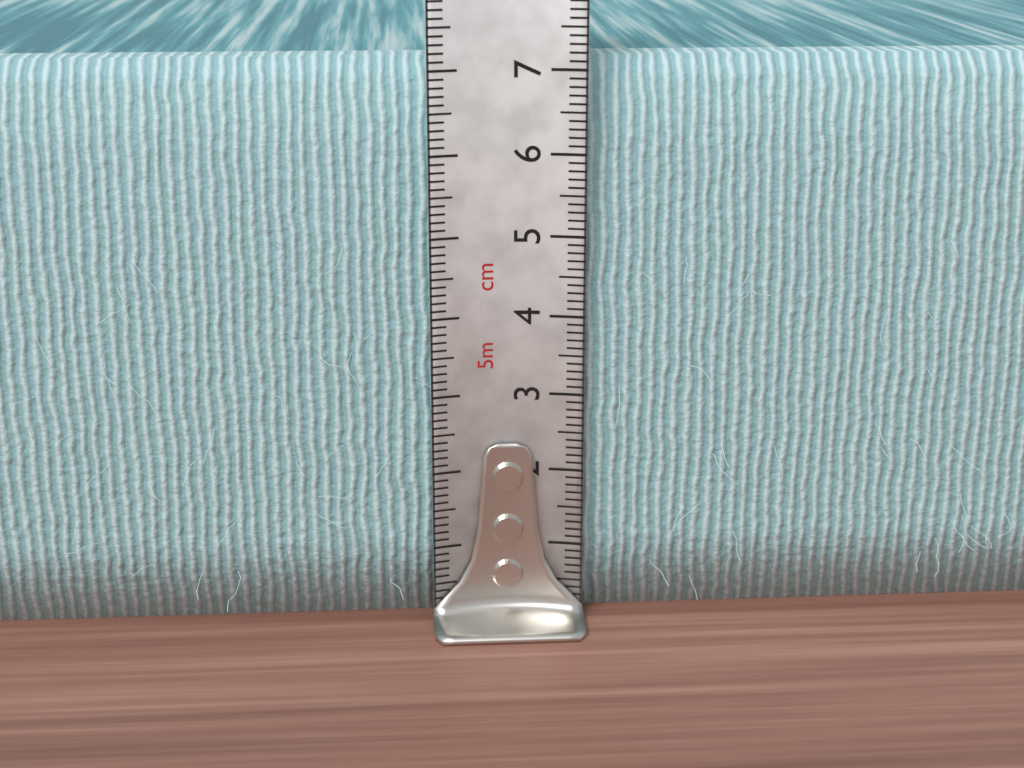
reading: 7.1 cm
